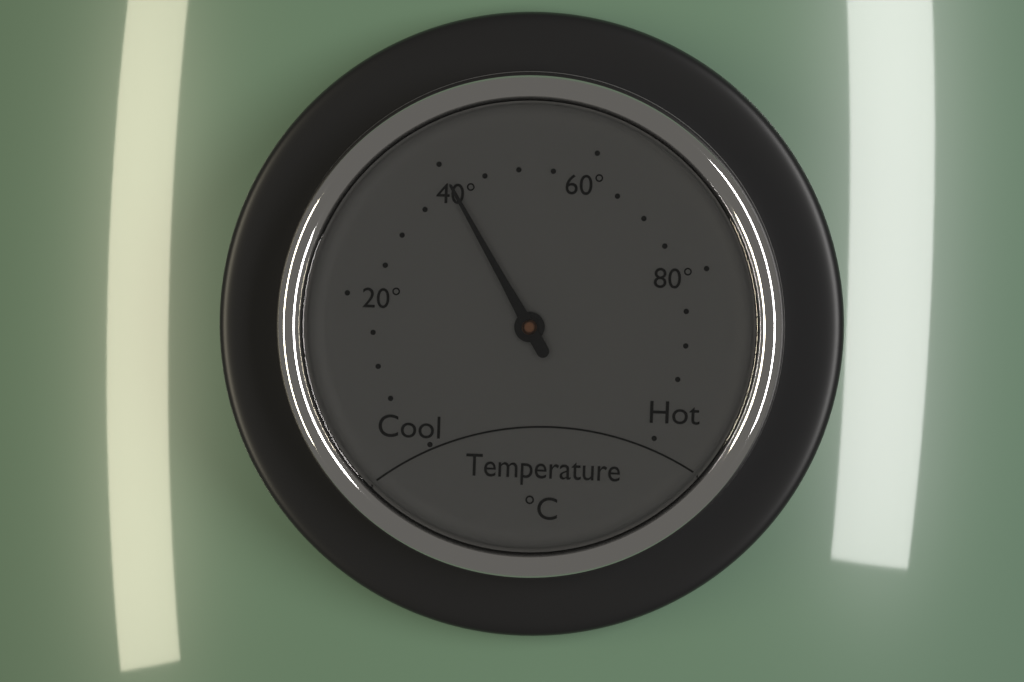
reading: 40 °C
